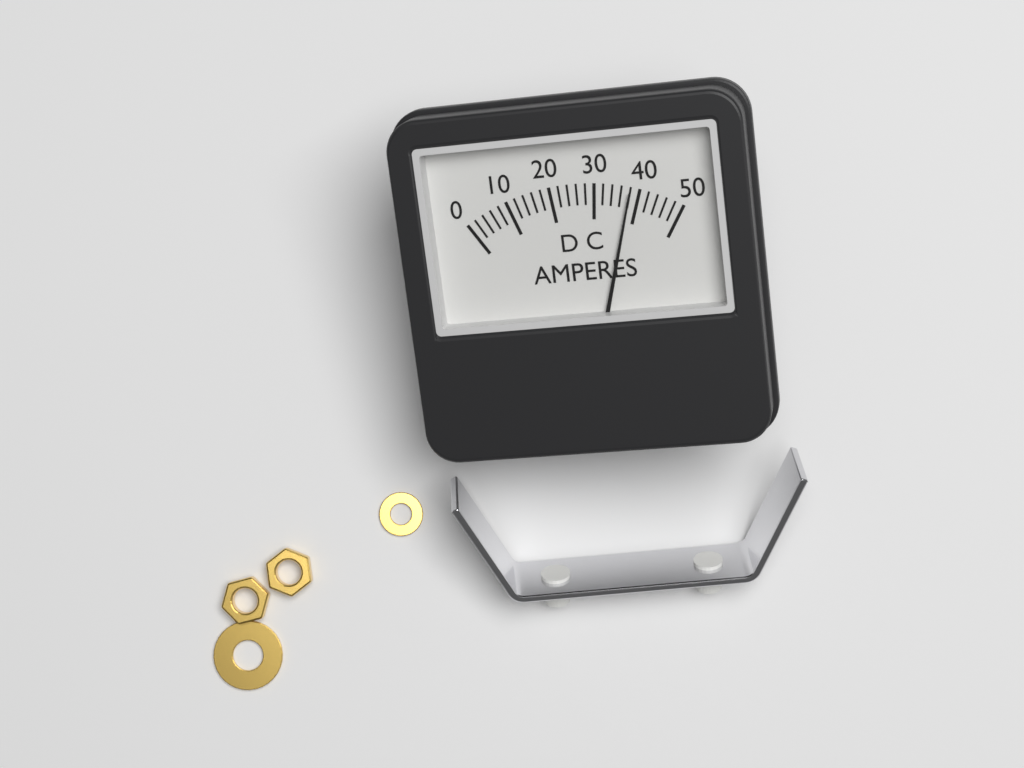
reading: 38 A
